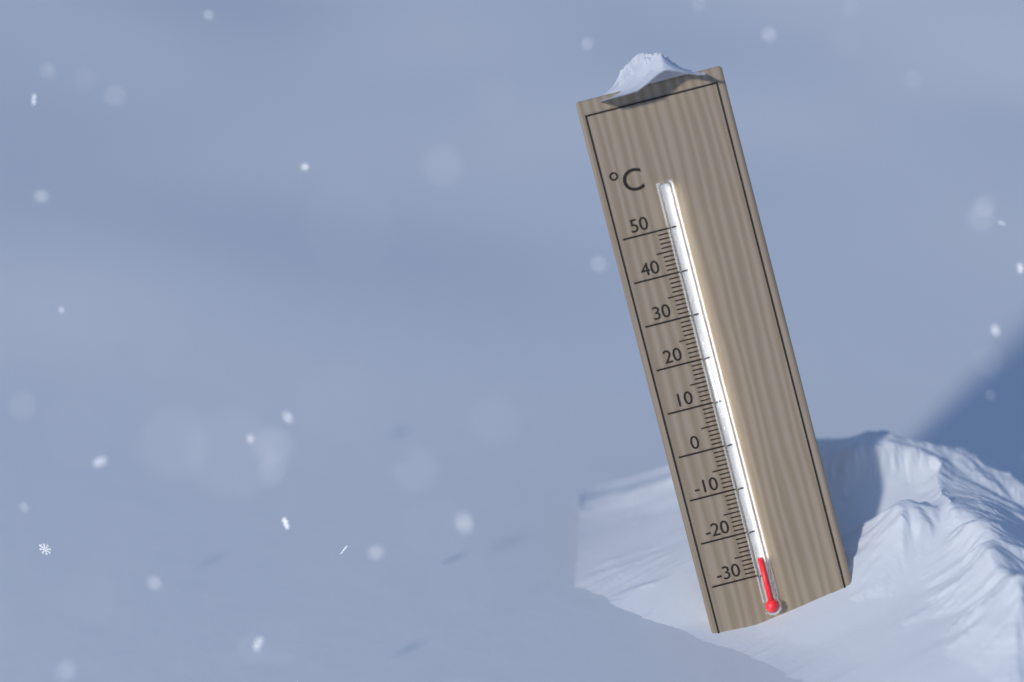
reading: -26 °C
